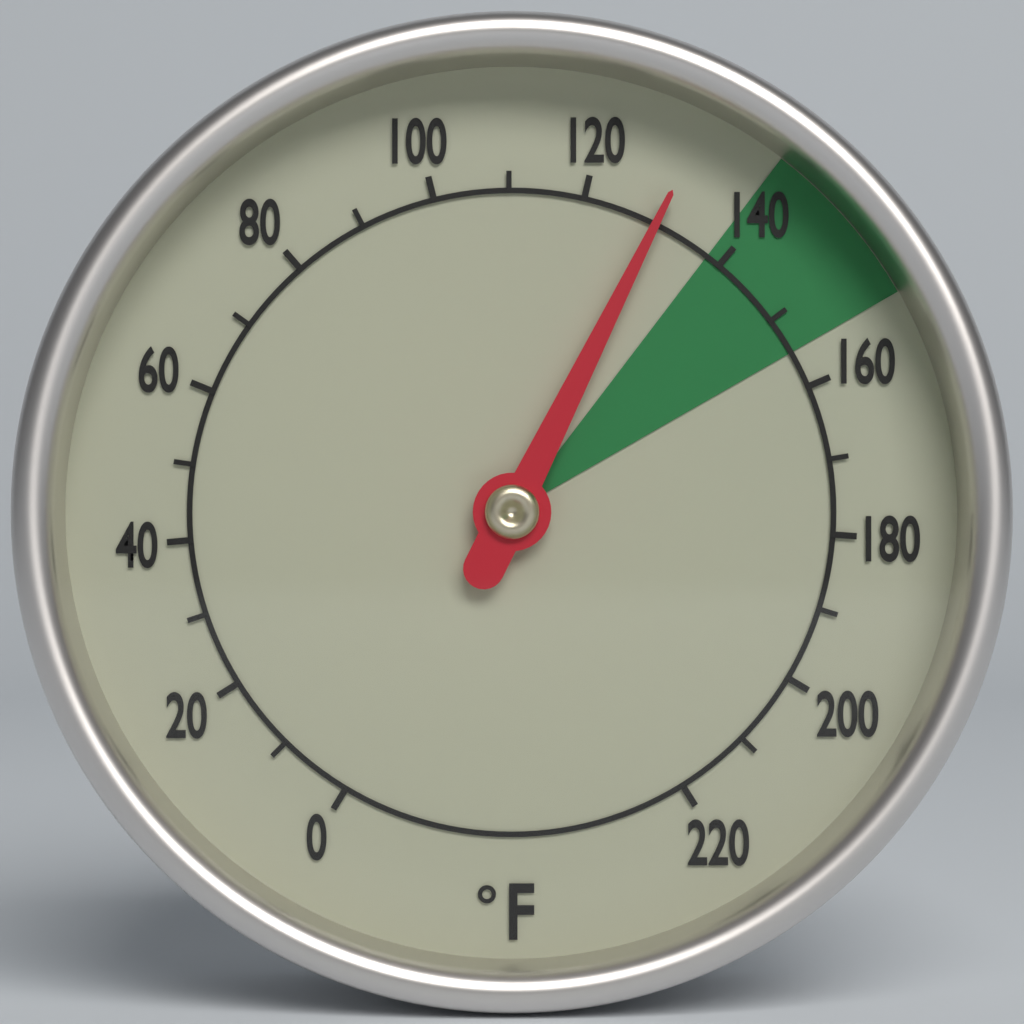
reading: 130 °F
